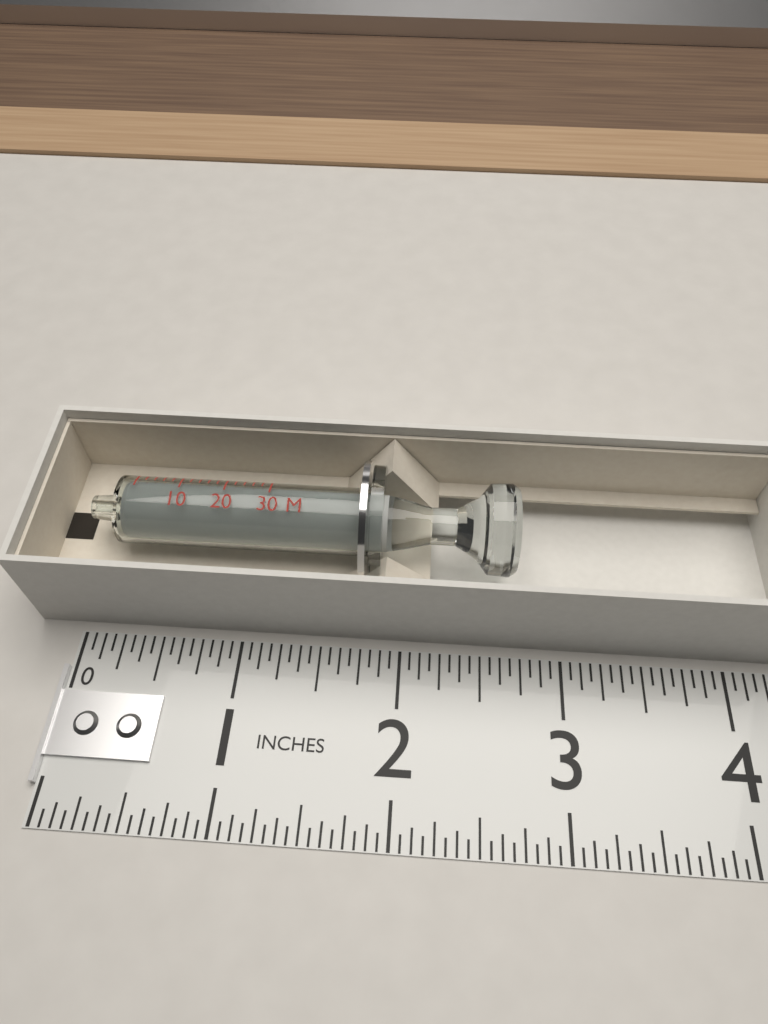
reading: 2.6875 in
